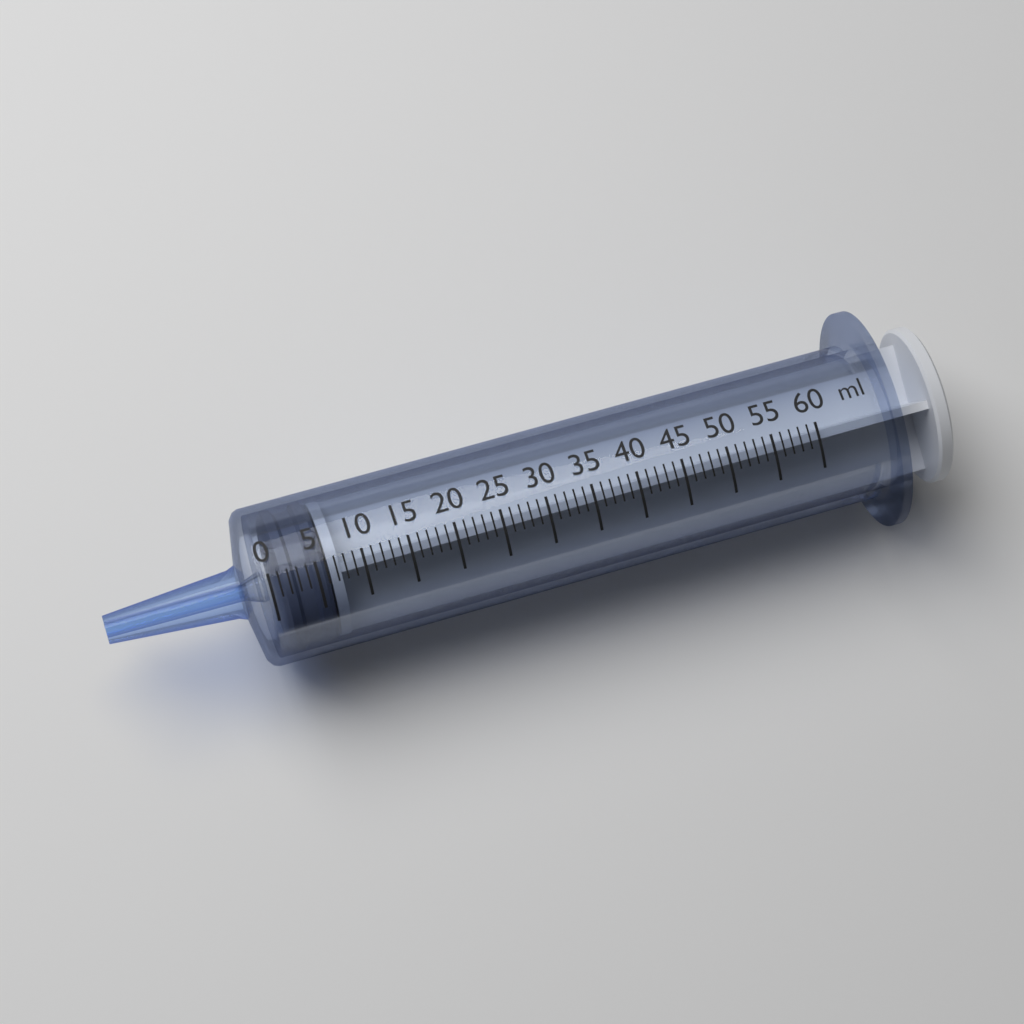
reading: 1 ml
